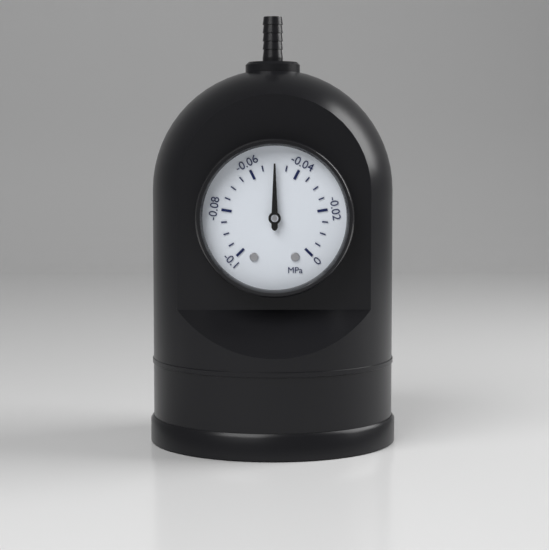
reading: -0.050 MPa
